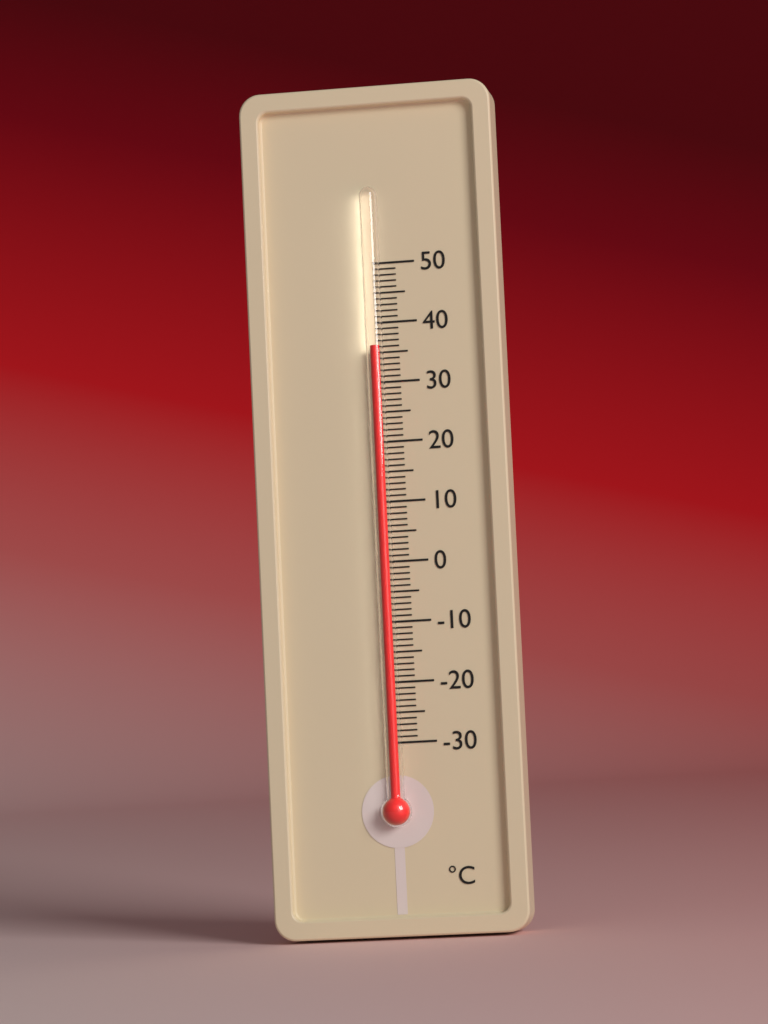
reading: 36 °C
